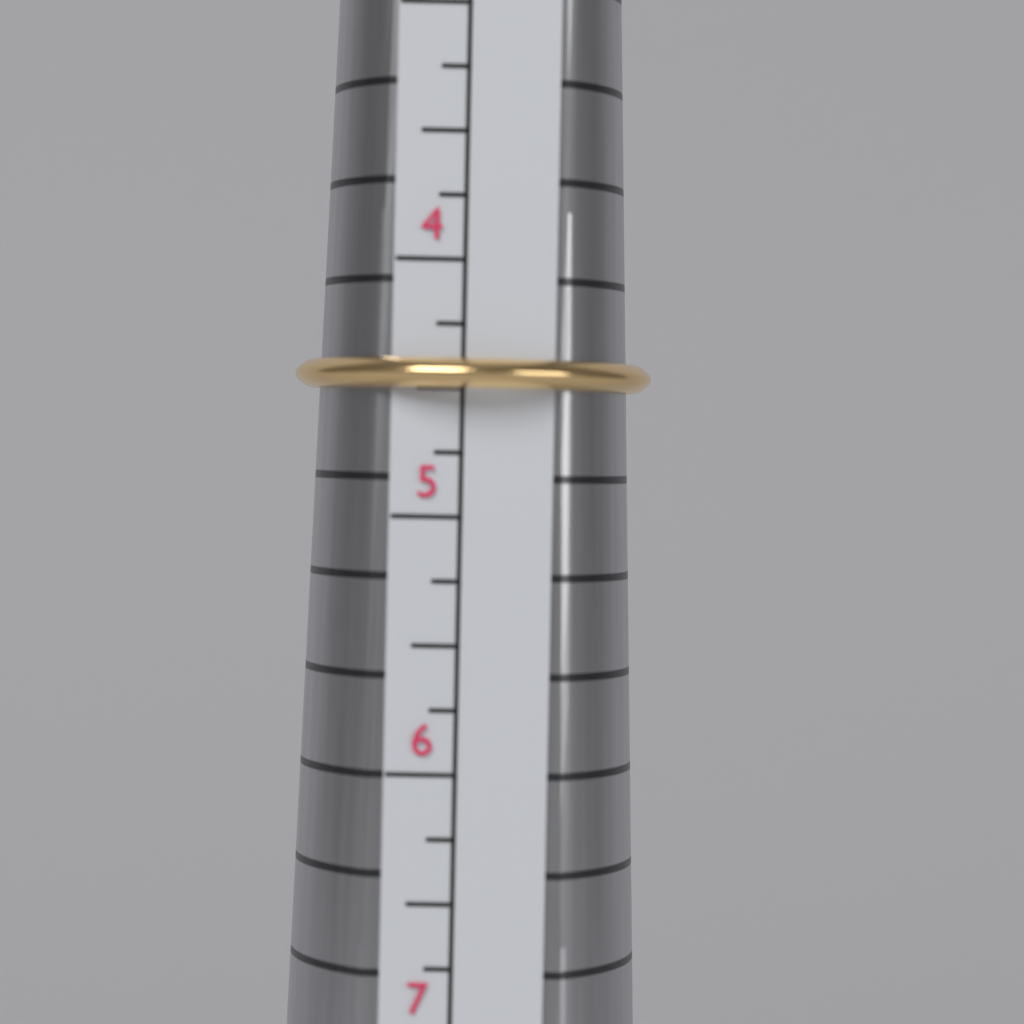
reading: 4.50 (no unit)
